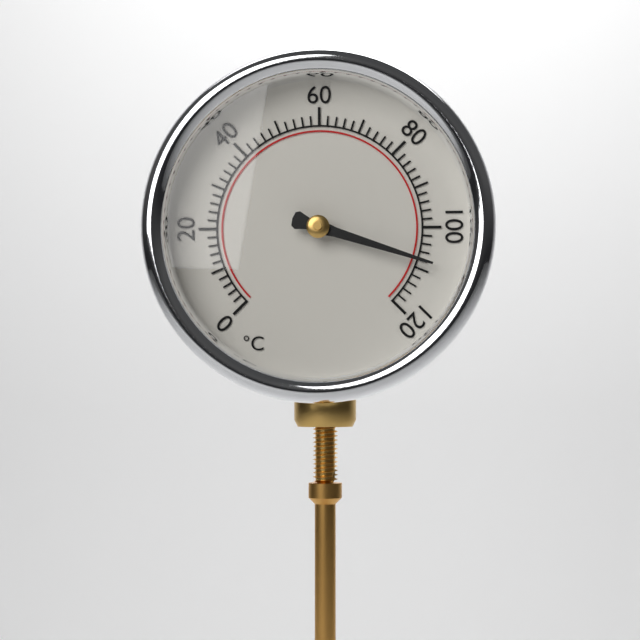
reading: 108 °C
